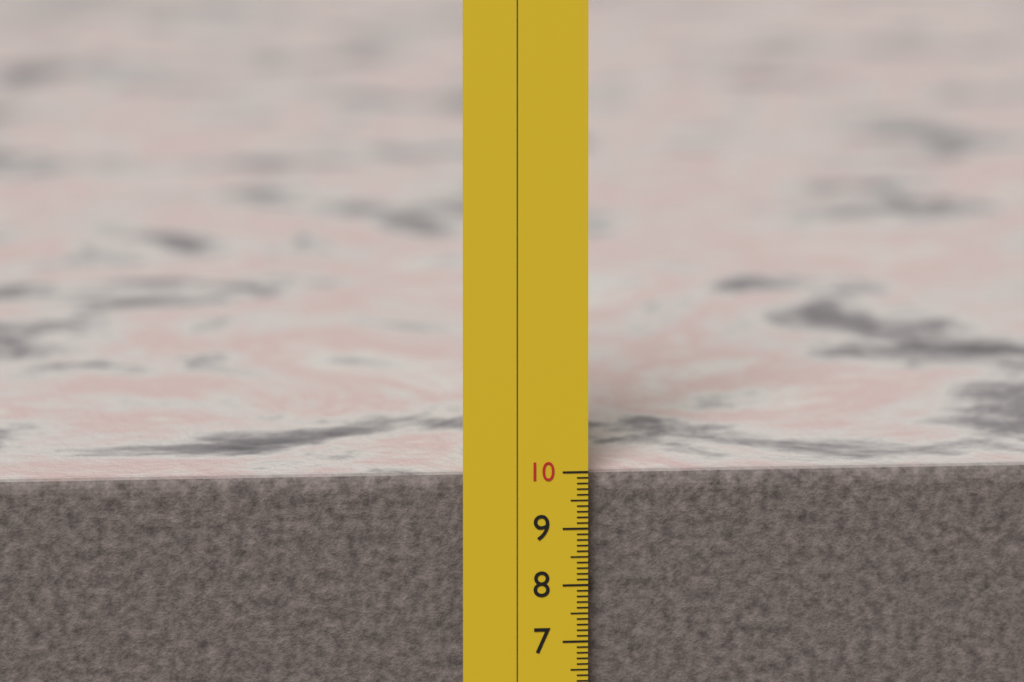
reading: 9.9 (no unit)
